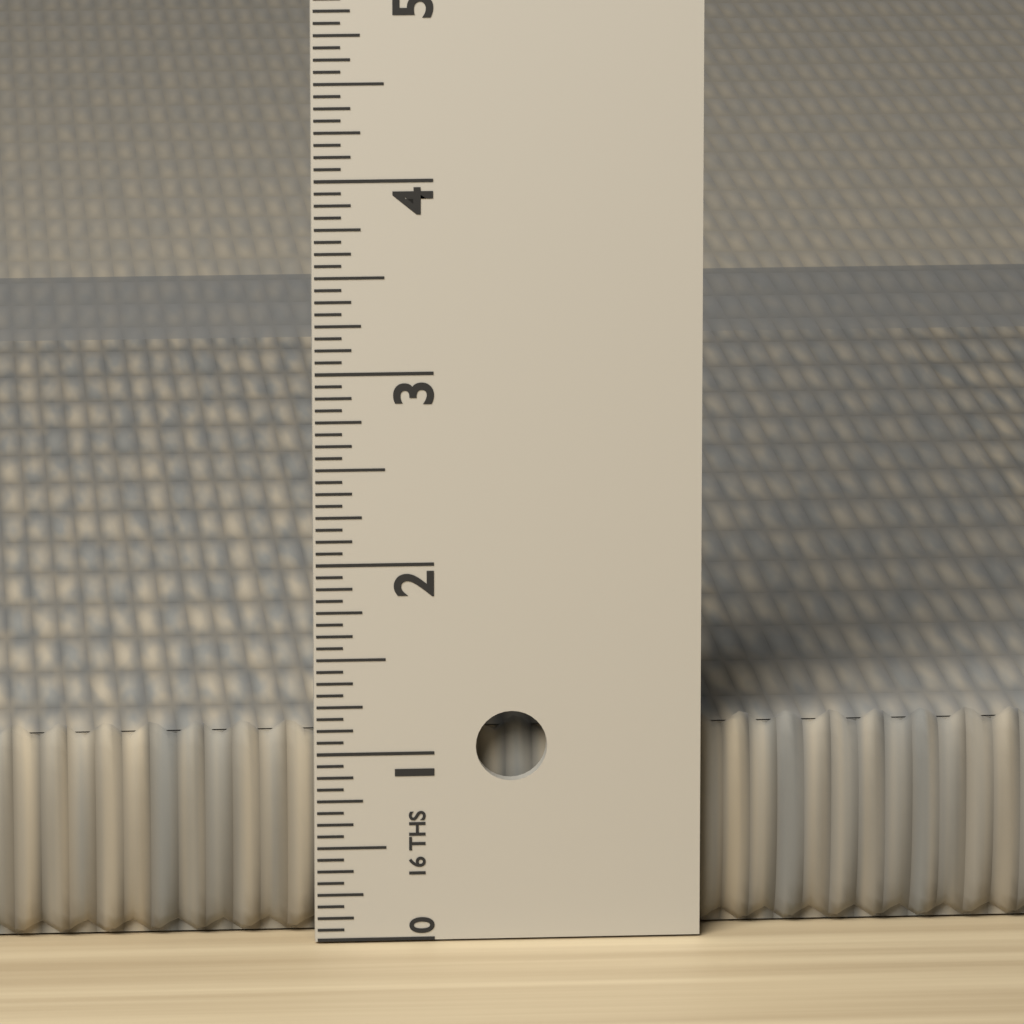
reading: 1.1250 in
